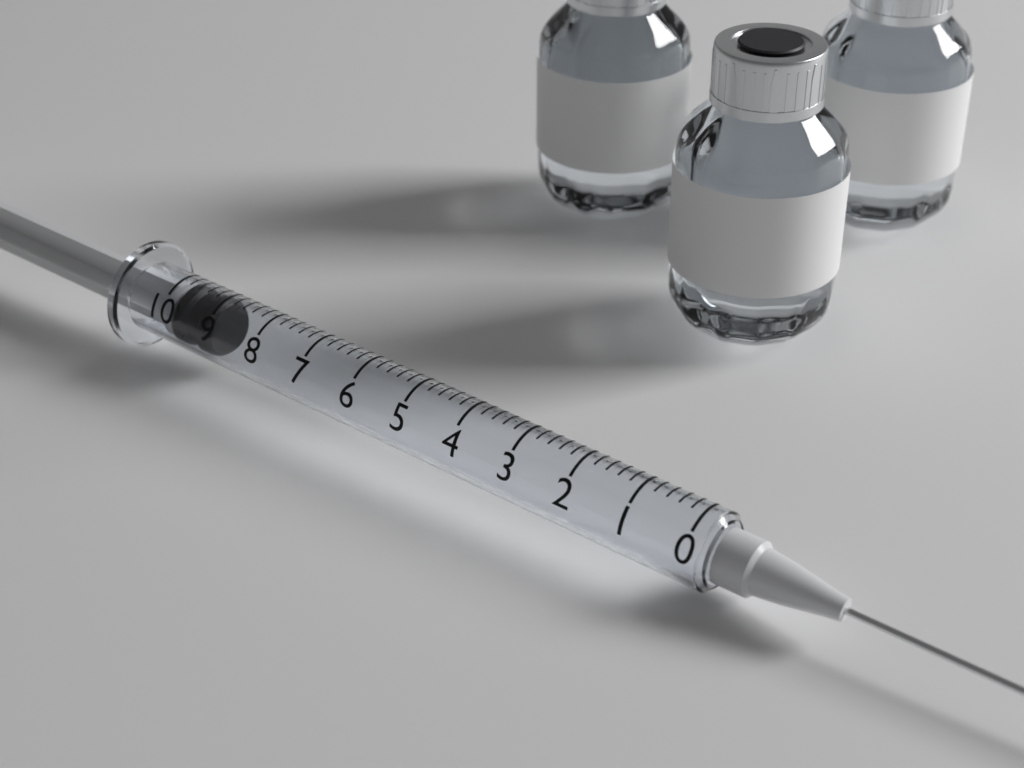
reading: 9.0 (no unit)
